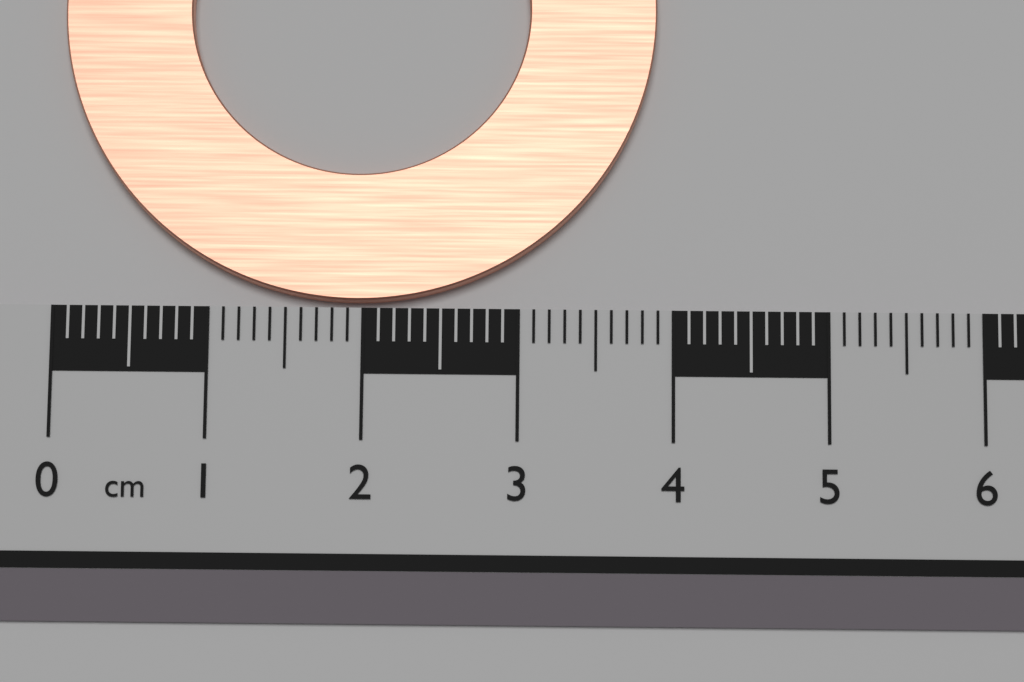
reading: 3.9 cm
